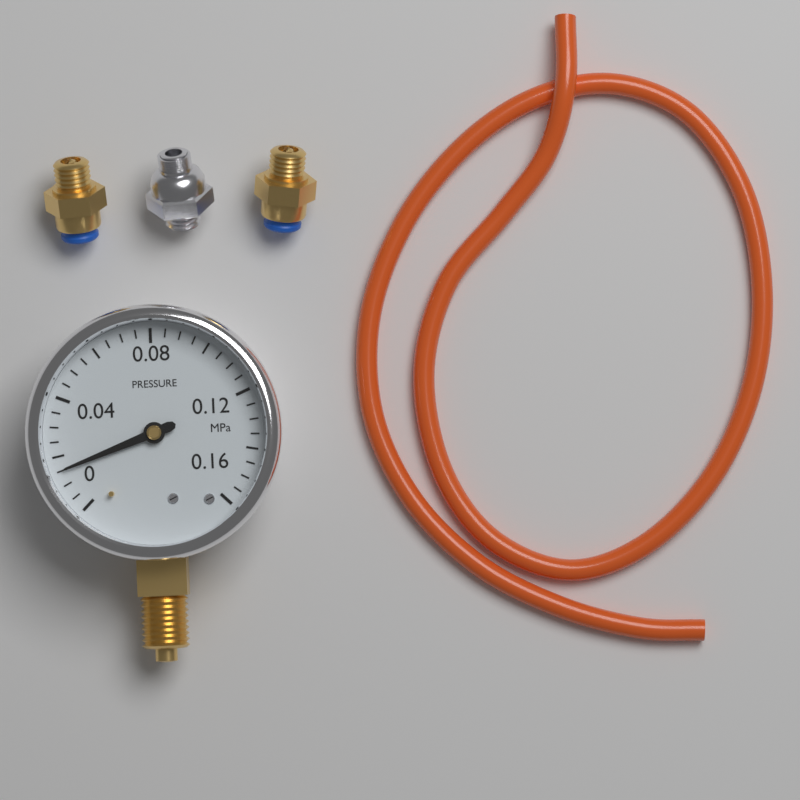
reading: 0.015 MPa
